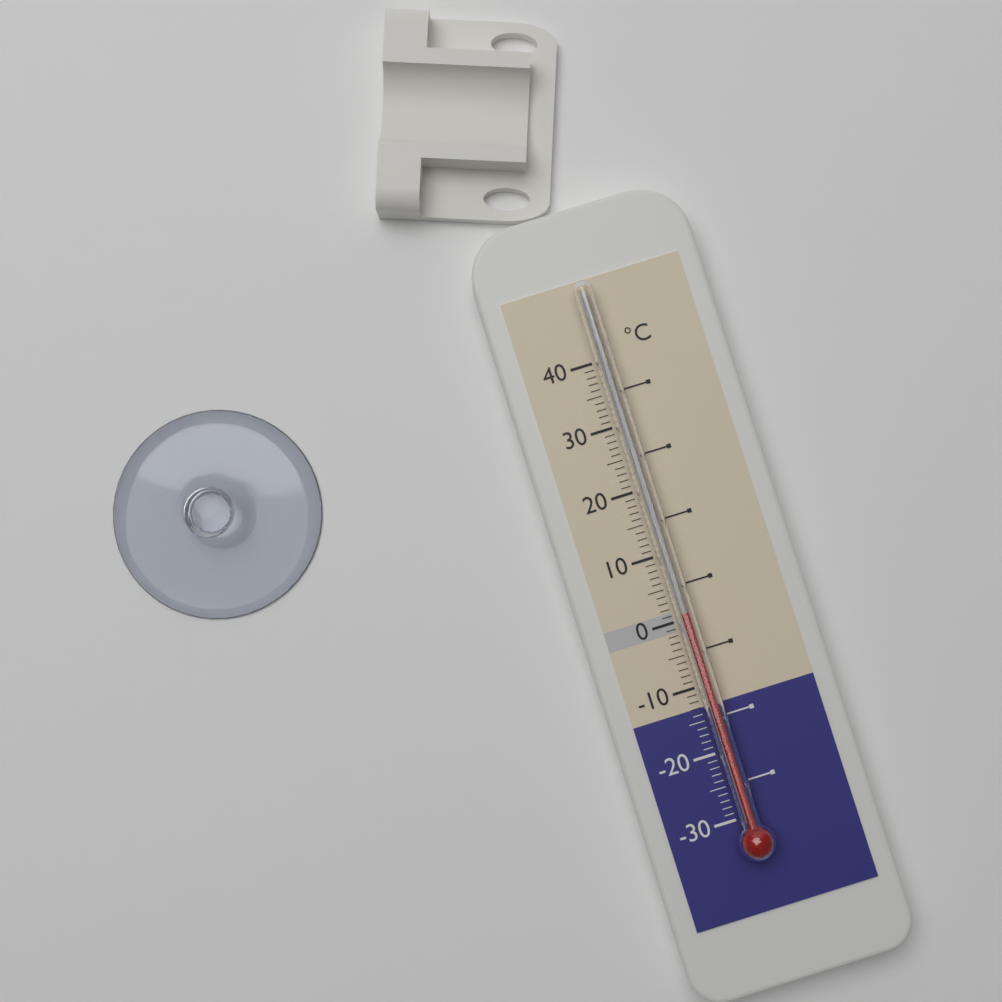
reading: 1 °C
